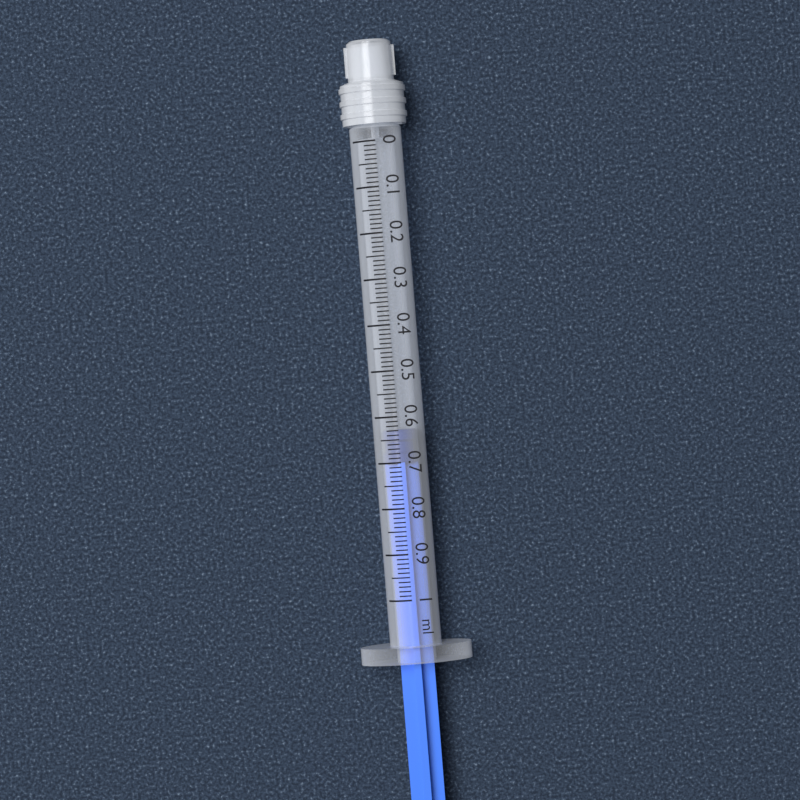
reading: 0.63 ml
